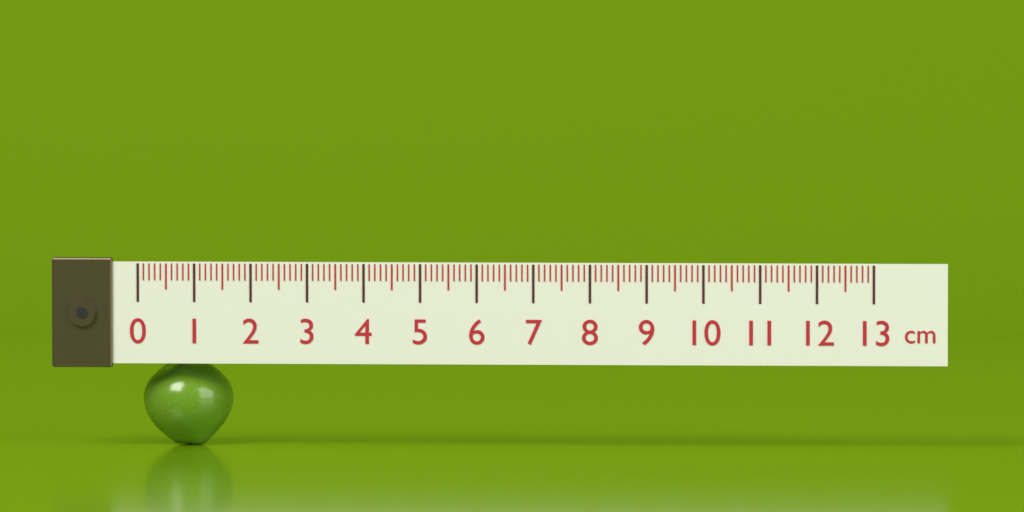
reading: 1.6 cm
